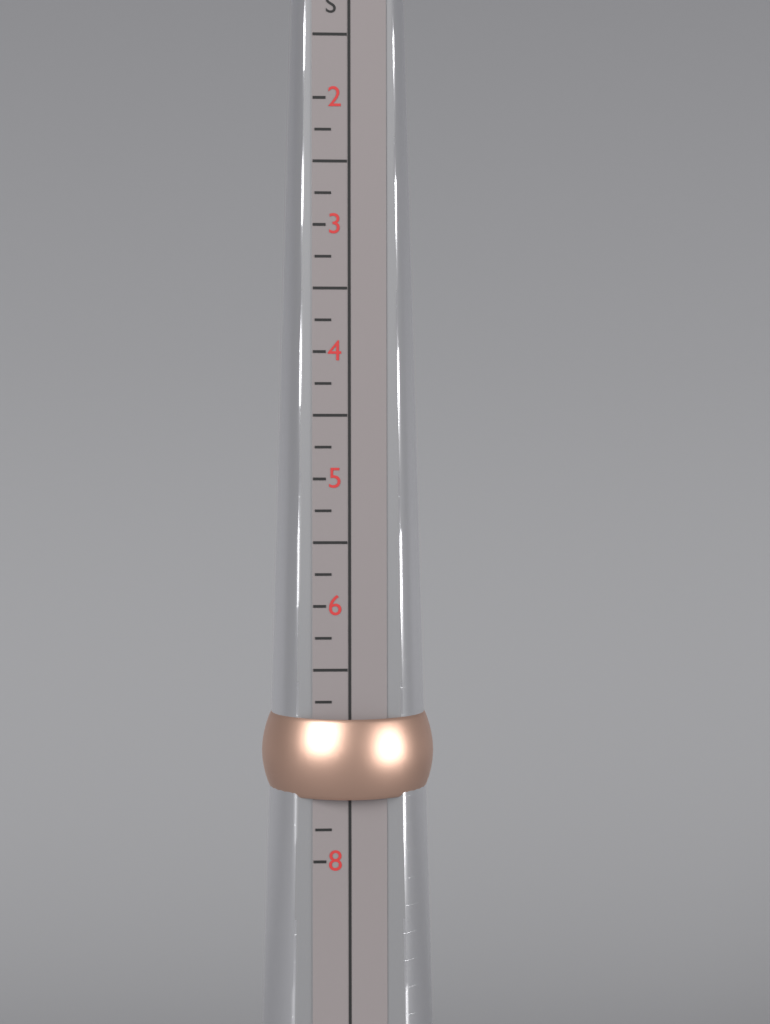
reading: 7.50 US
